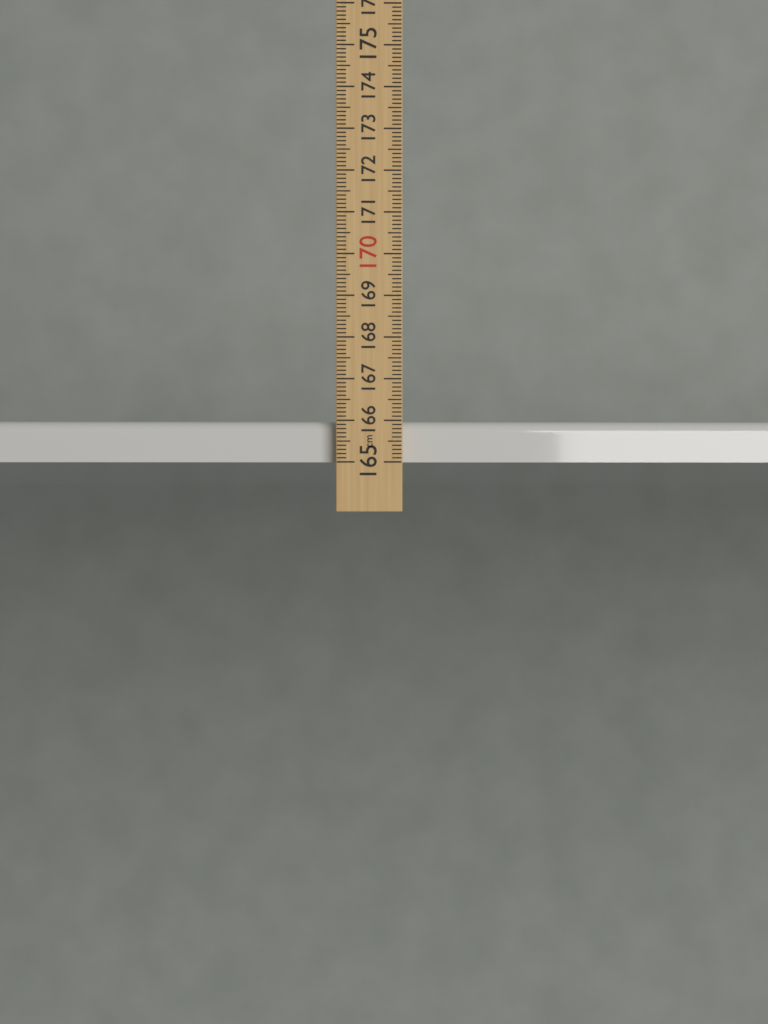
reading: 166.0 cm
